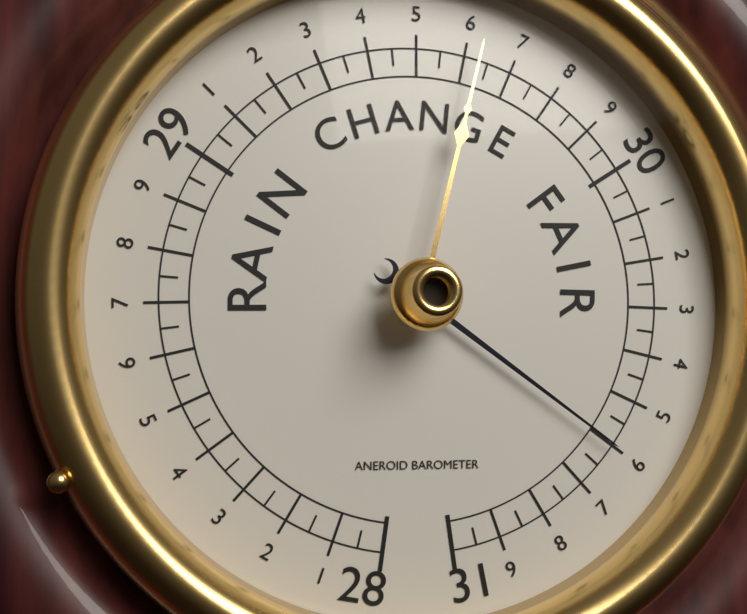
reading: 30.60 (no unit)
